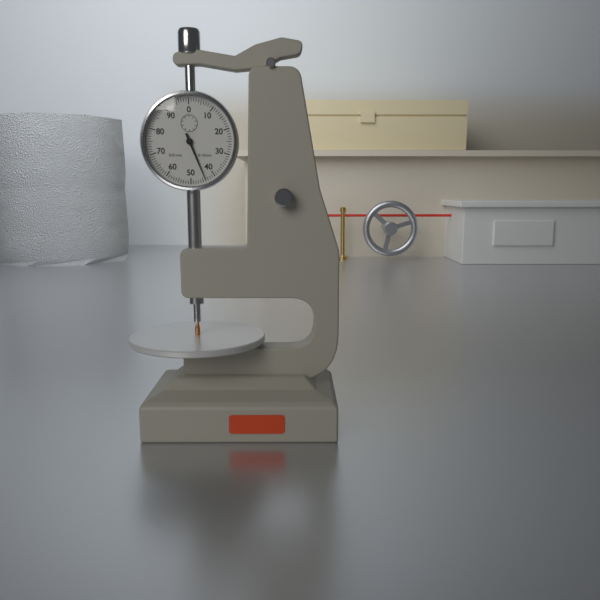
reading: 0.44 mm
